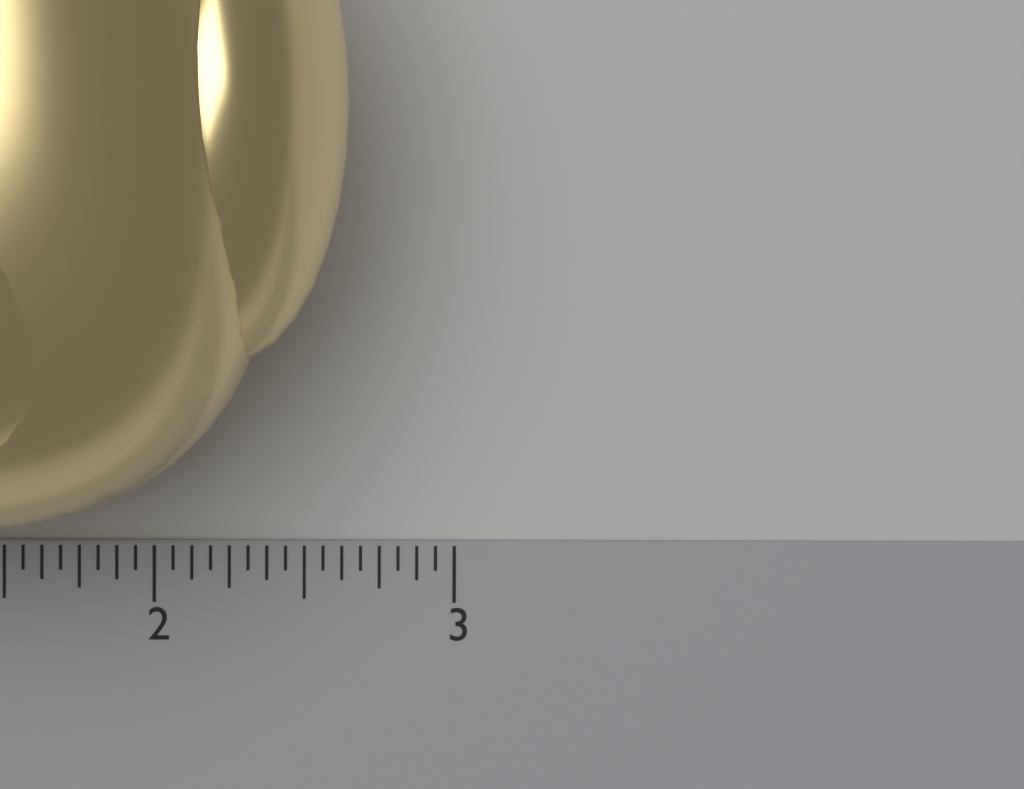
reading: 2.6875 inch
